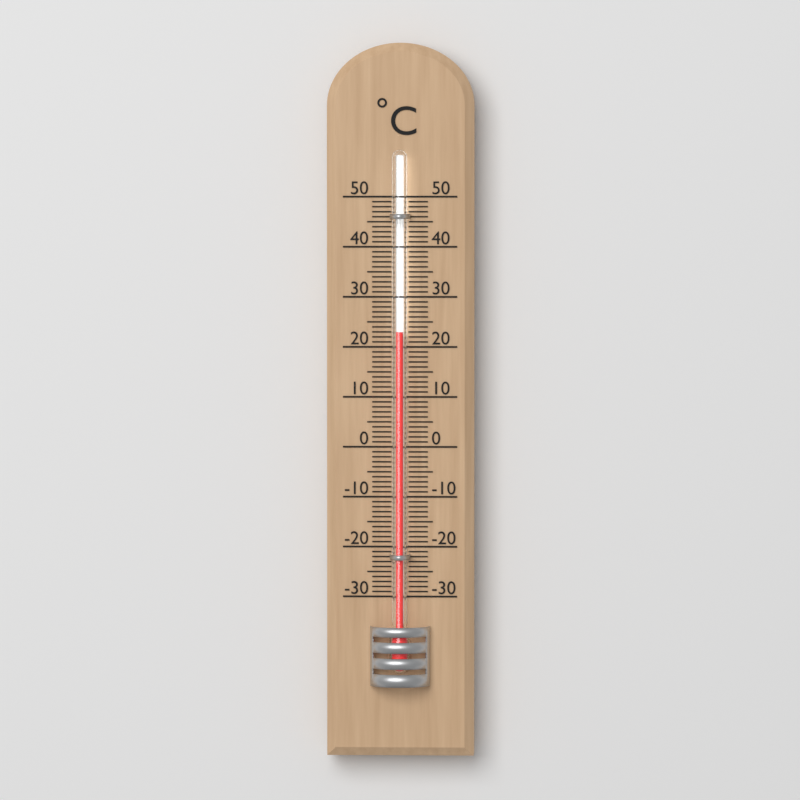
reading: 23 °C
